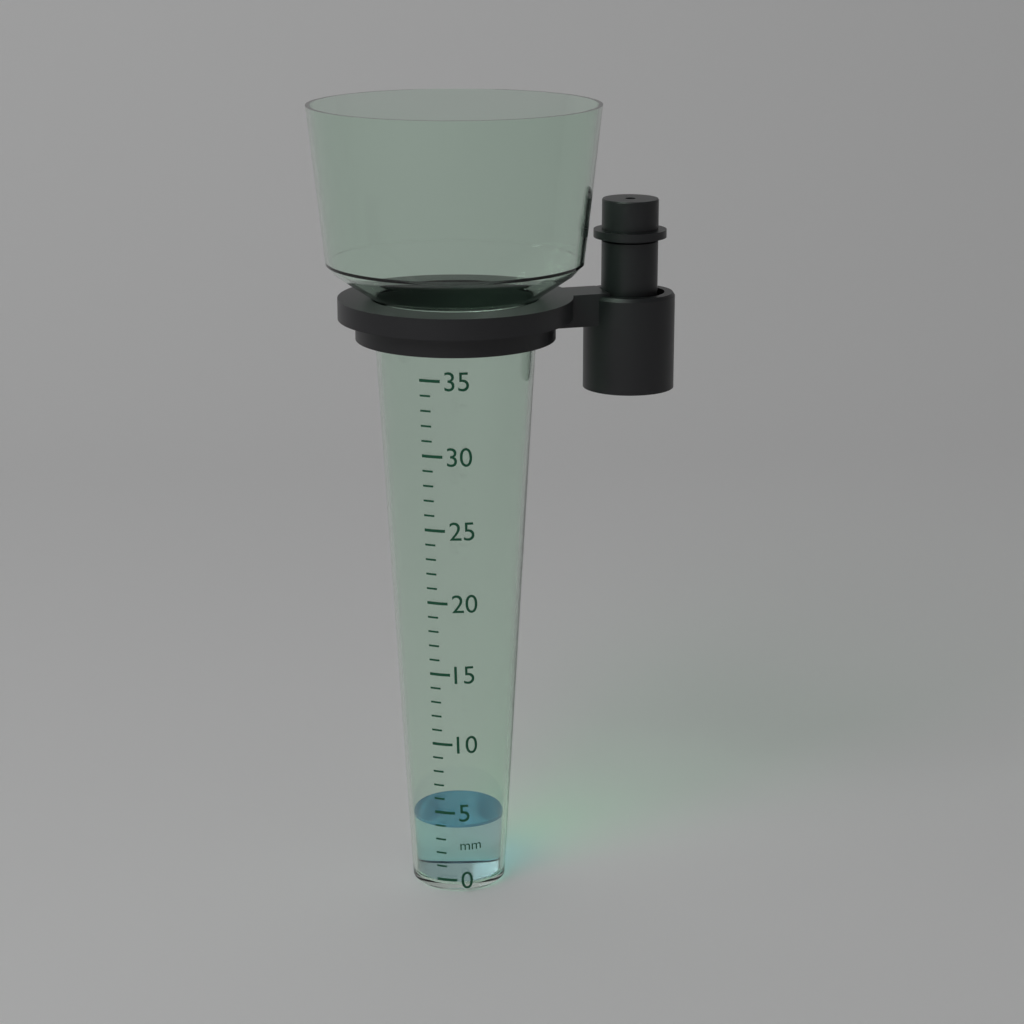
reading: 4 mm
